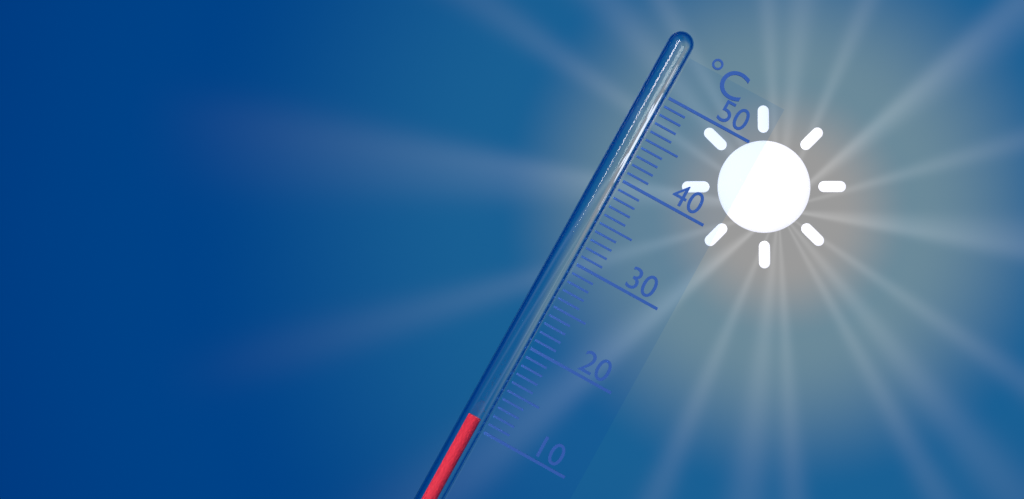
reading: 11 °C
